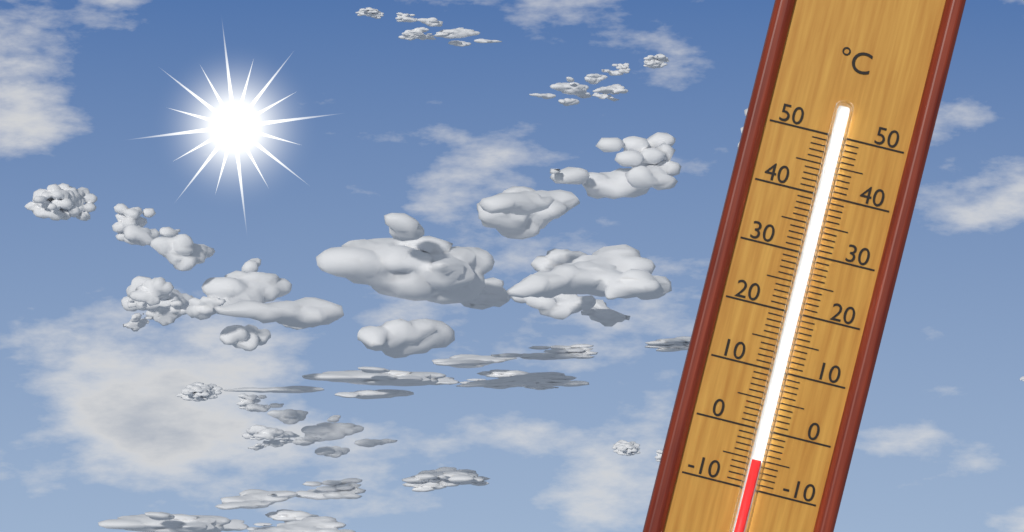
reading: -5 °C
